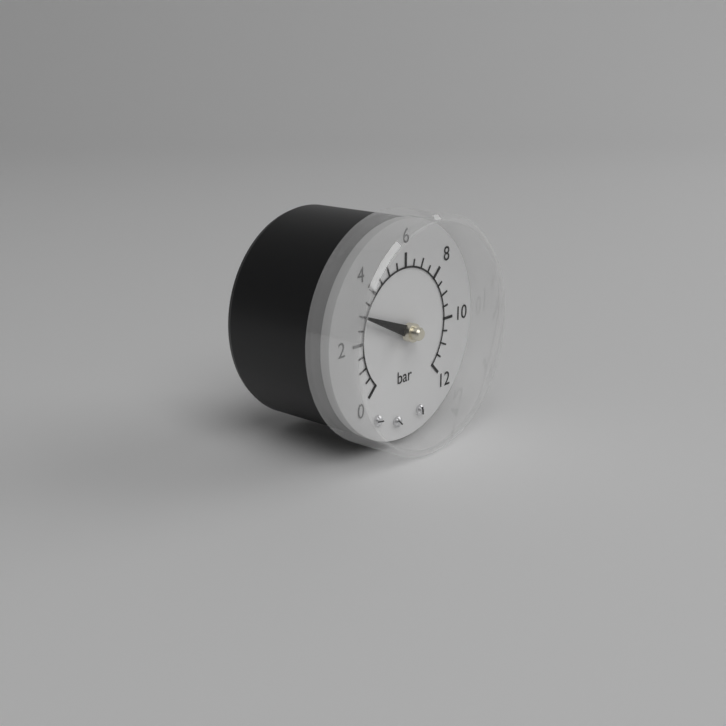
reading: 3.0 bar
